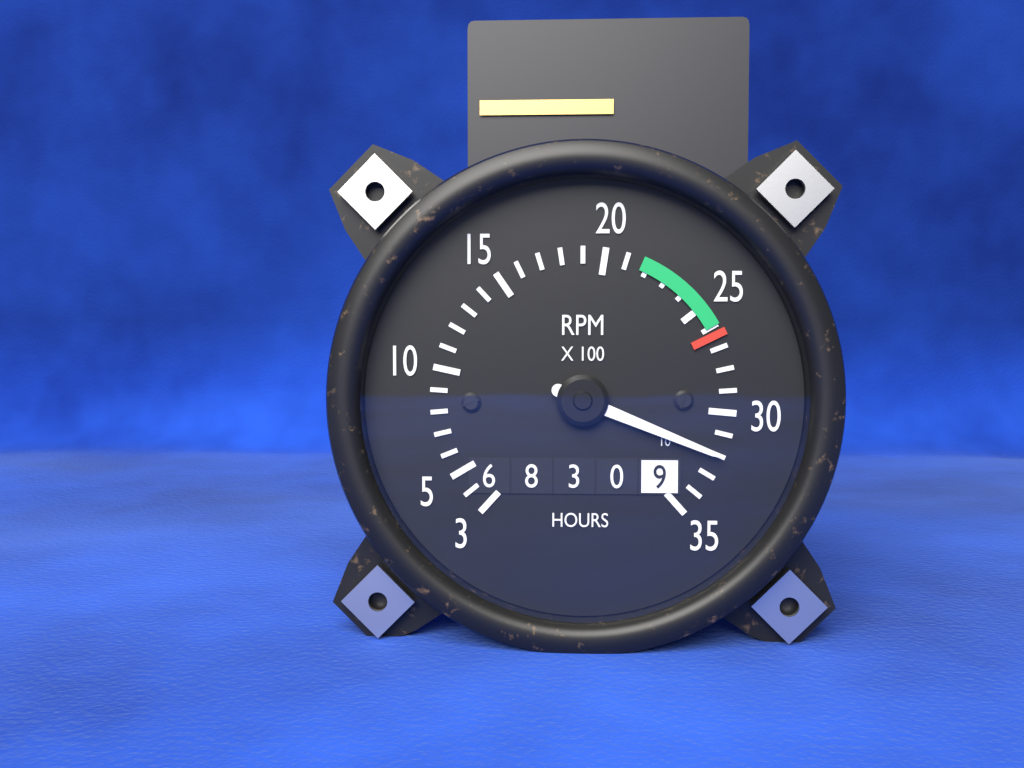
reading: 3200 RPM
